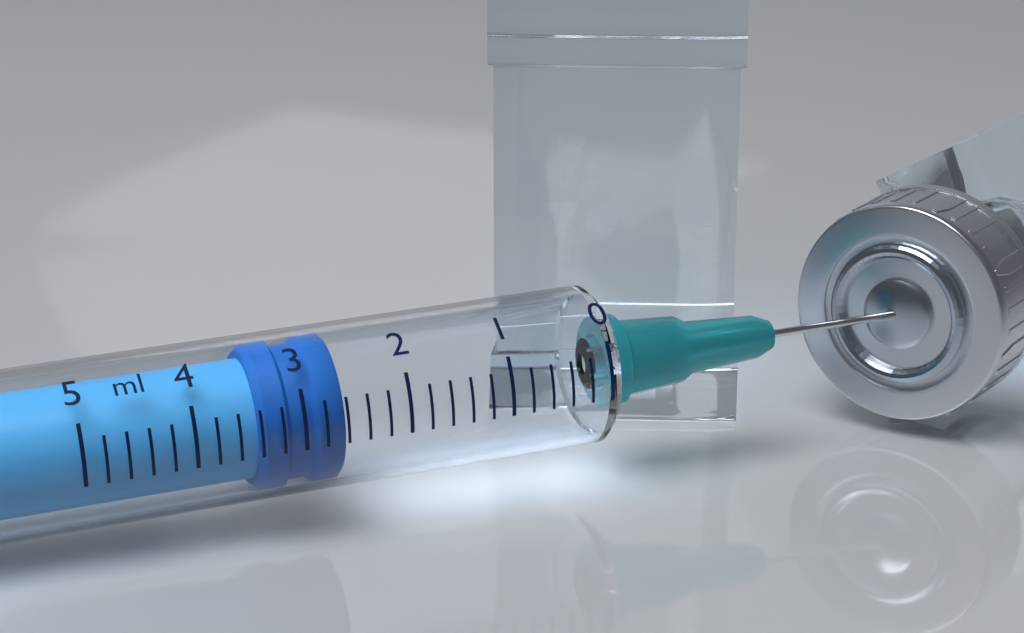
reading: 2.6 ml
